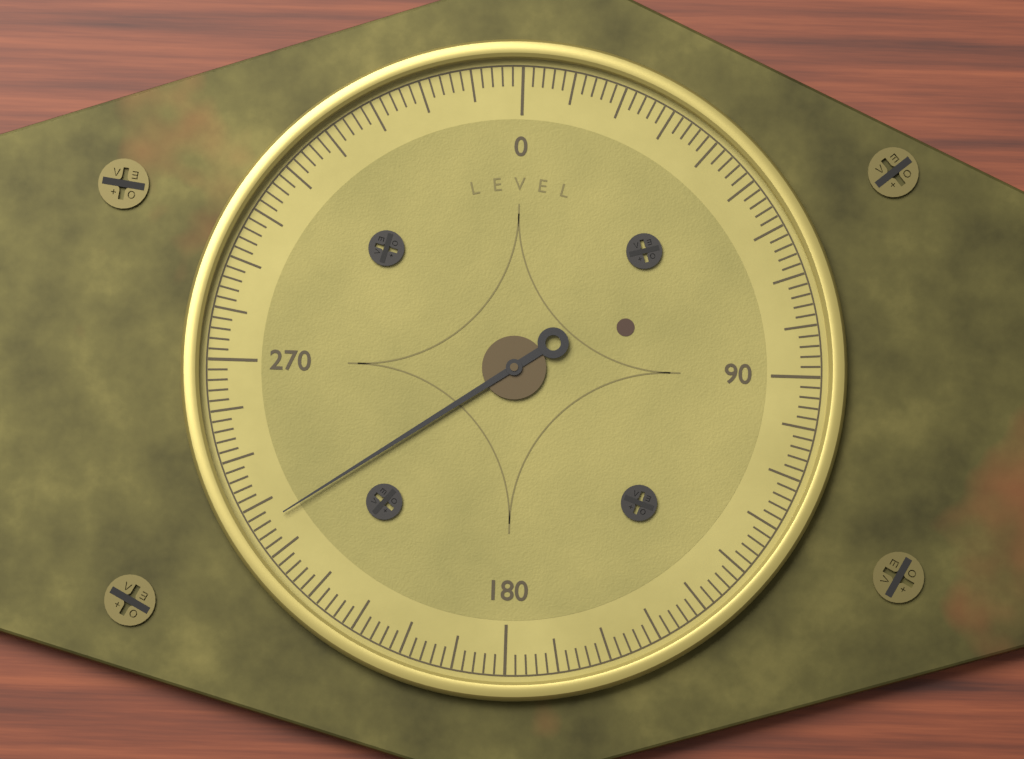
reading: 236 (no unit)
